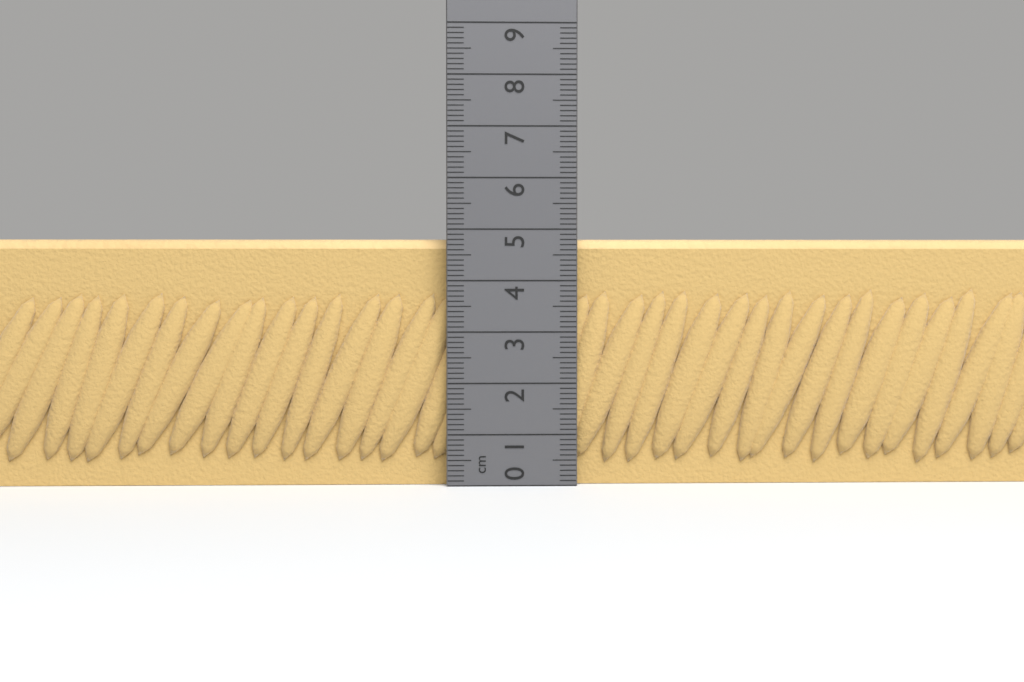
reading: 4.8 cm
